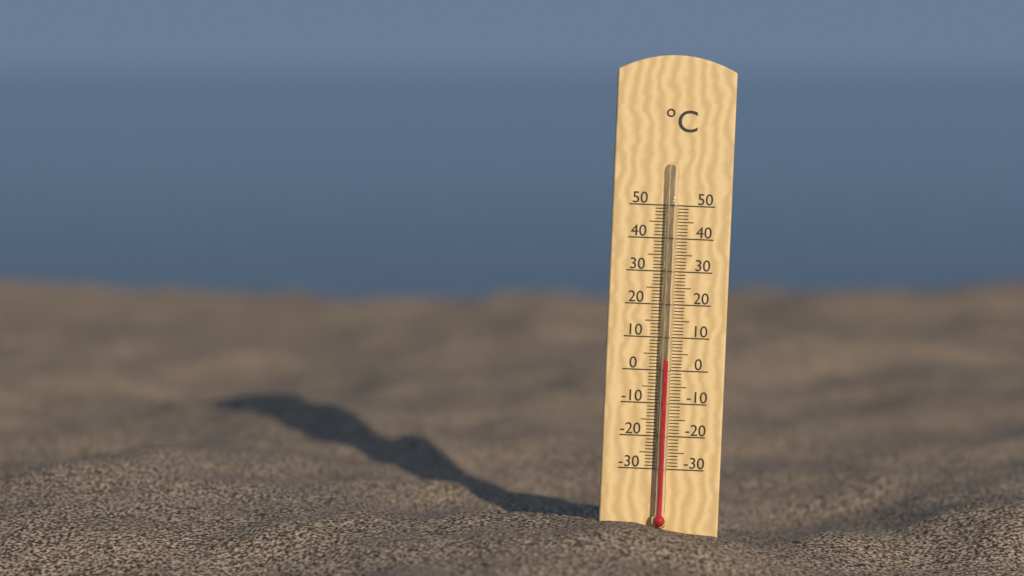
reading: 3 °C
